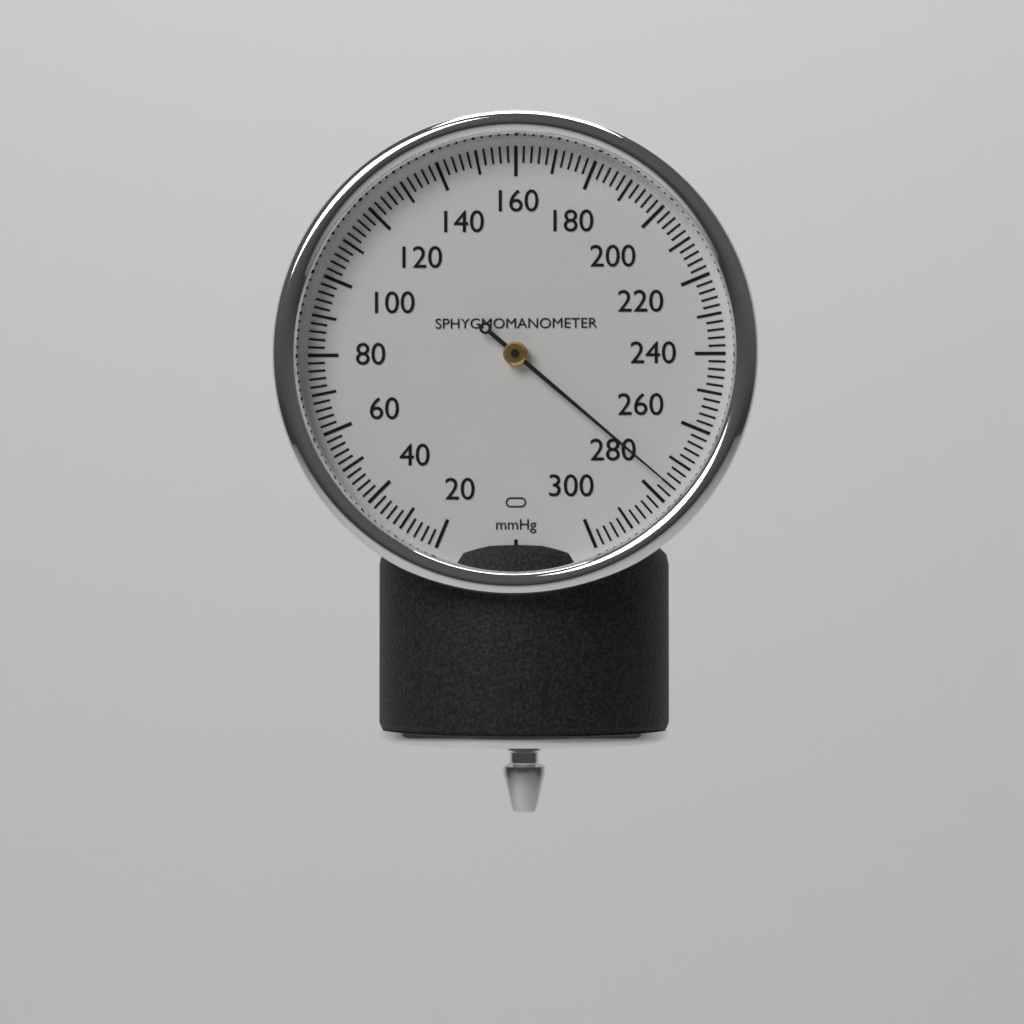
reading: 276 mmHg
